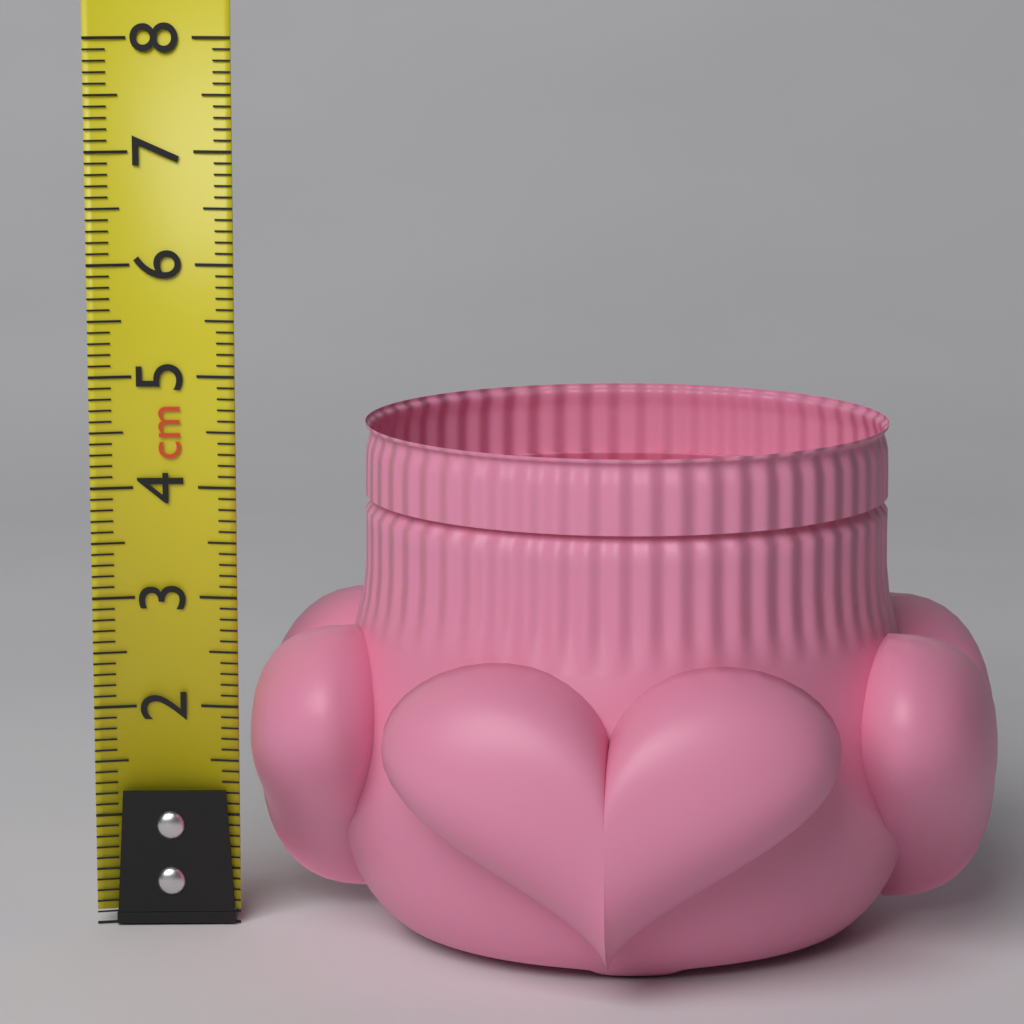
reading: 4.6 cm
